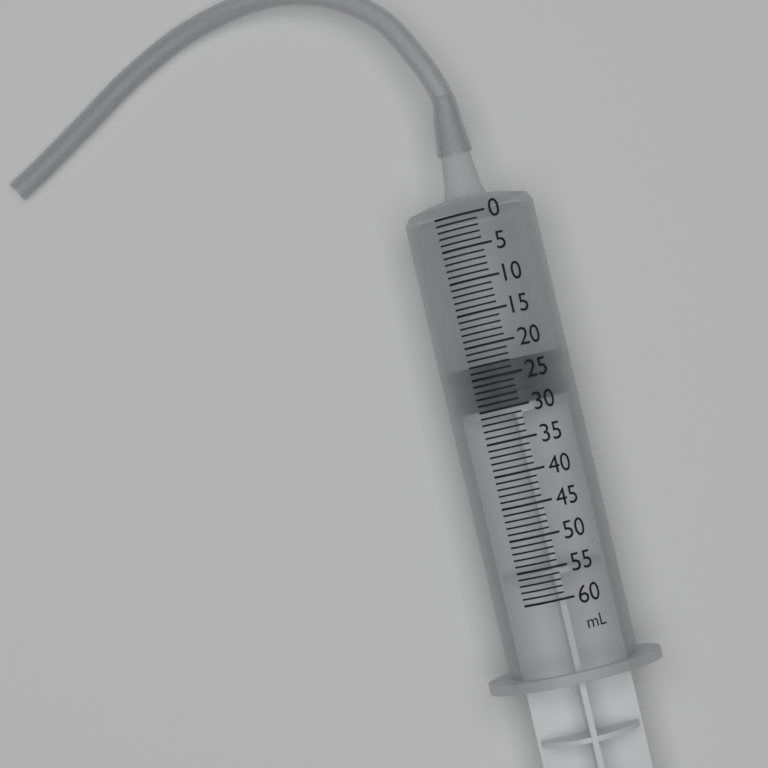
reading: 23 ml
